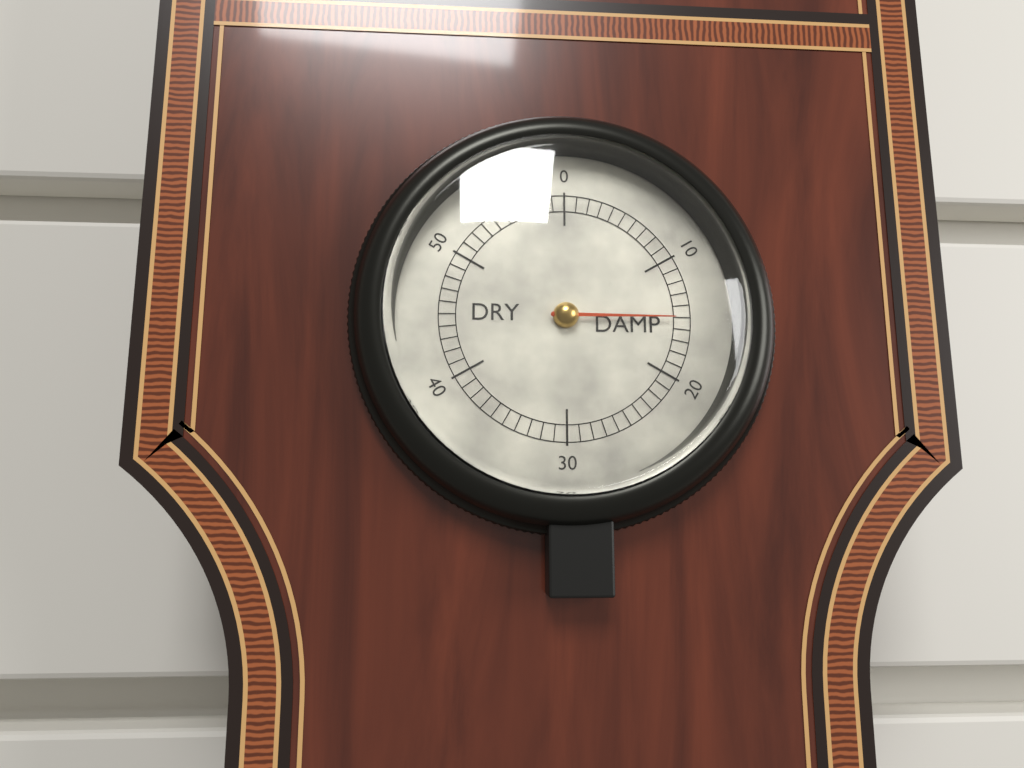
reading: 15 (no unit)
